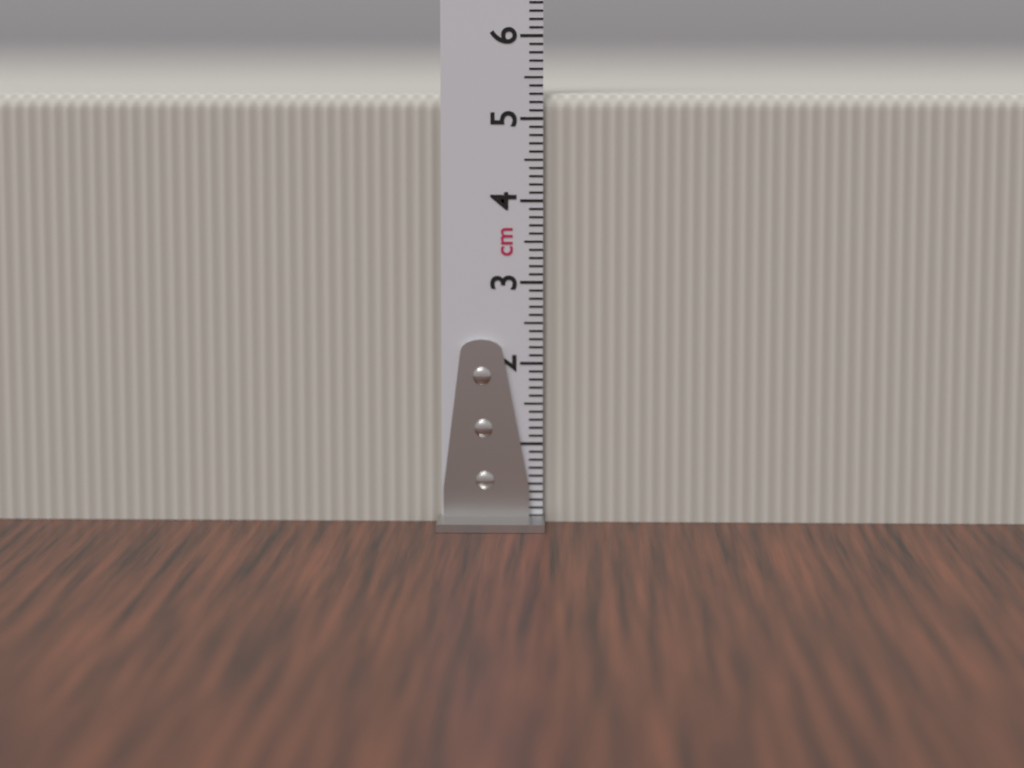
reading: 5.3 cm
